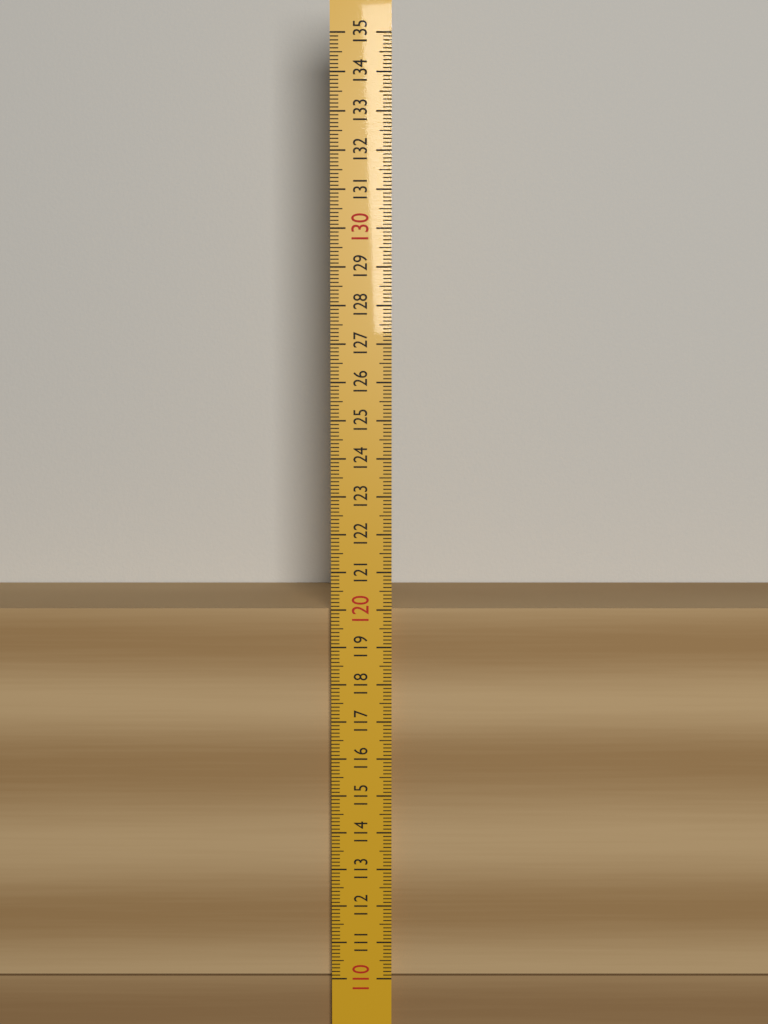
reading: 120.0 (no unit)
